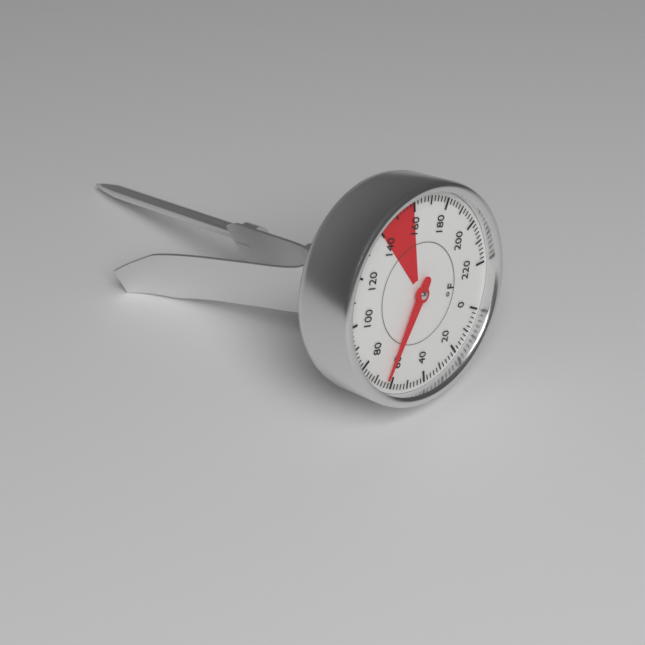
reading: 64 °F
